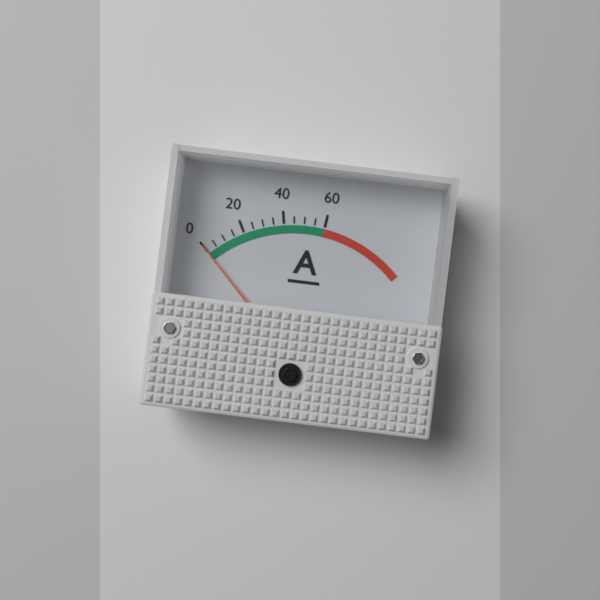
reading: 0 A
